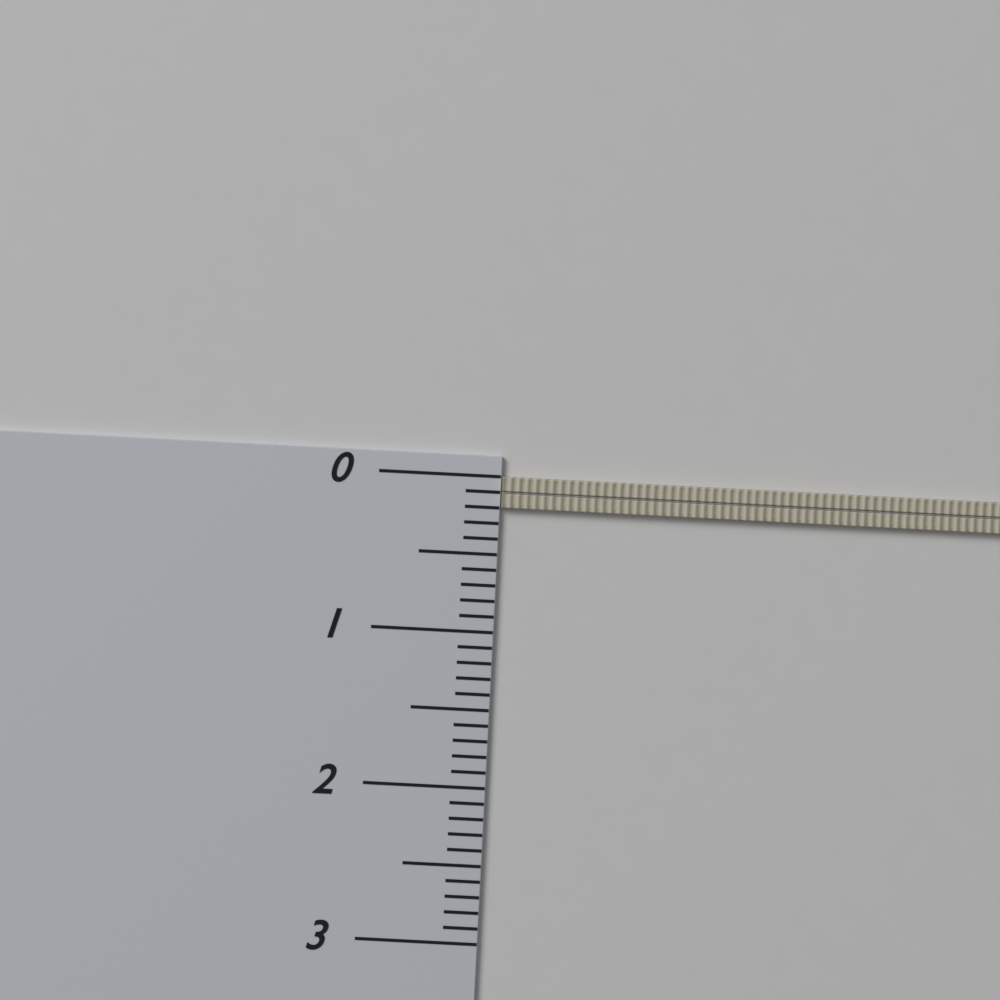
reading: 0.2 (no unit)
